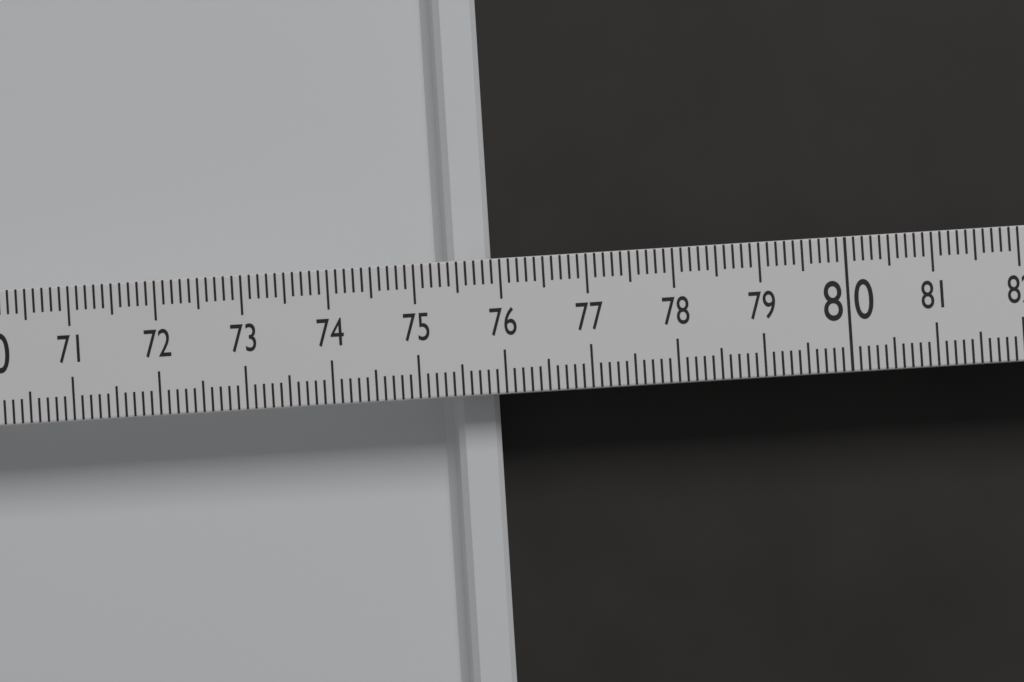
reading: 75.9 (no unit)
